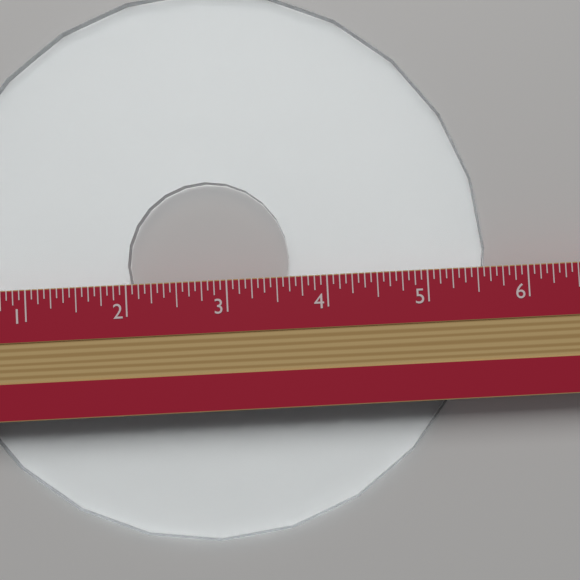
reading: 5.6250 in
